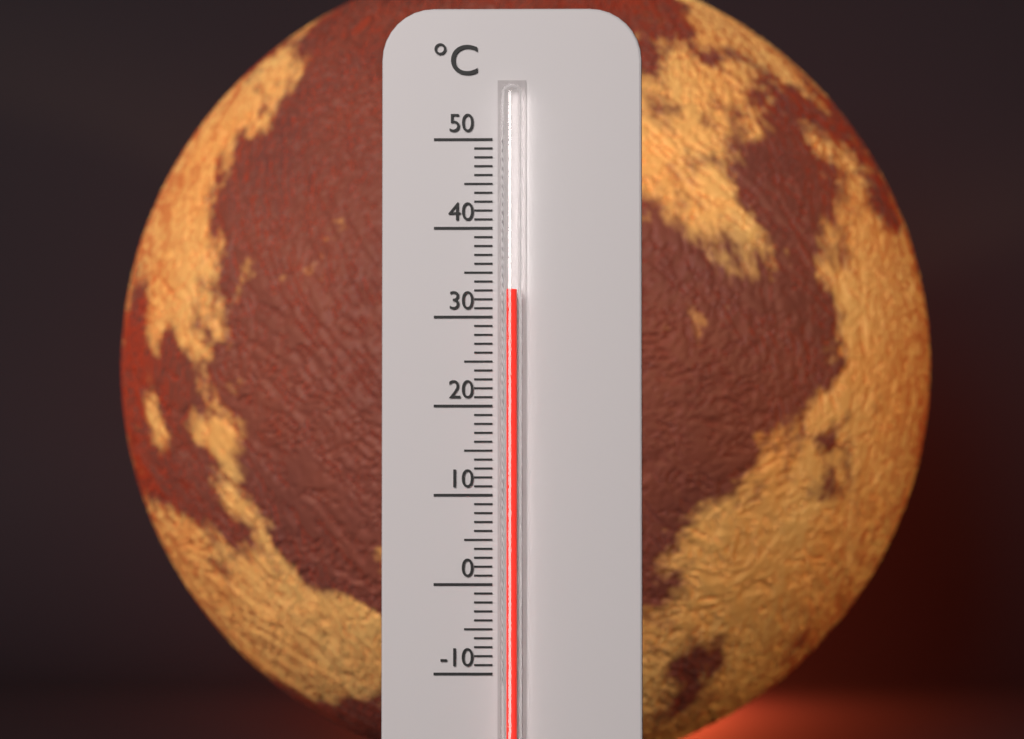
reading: 33 °C
